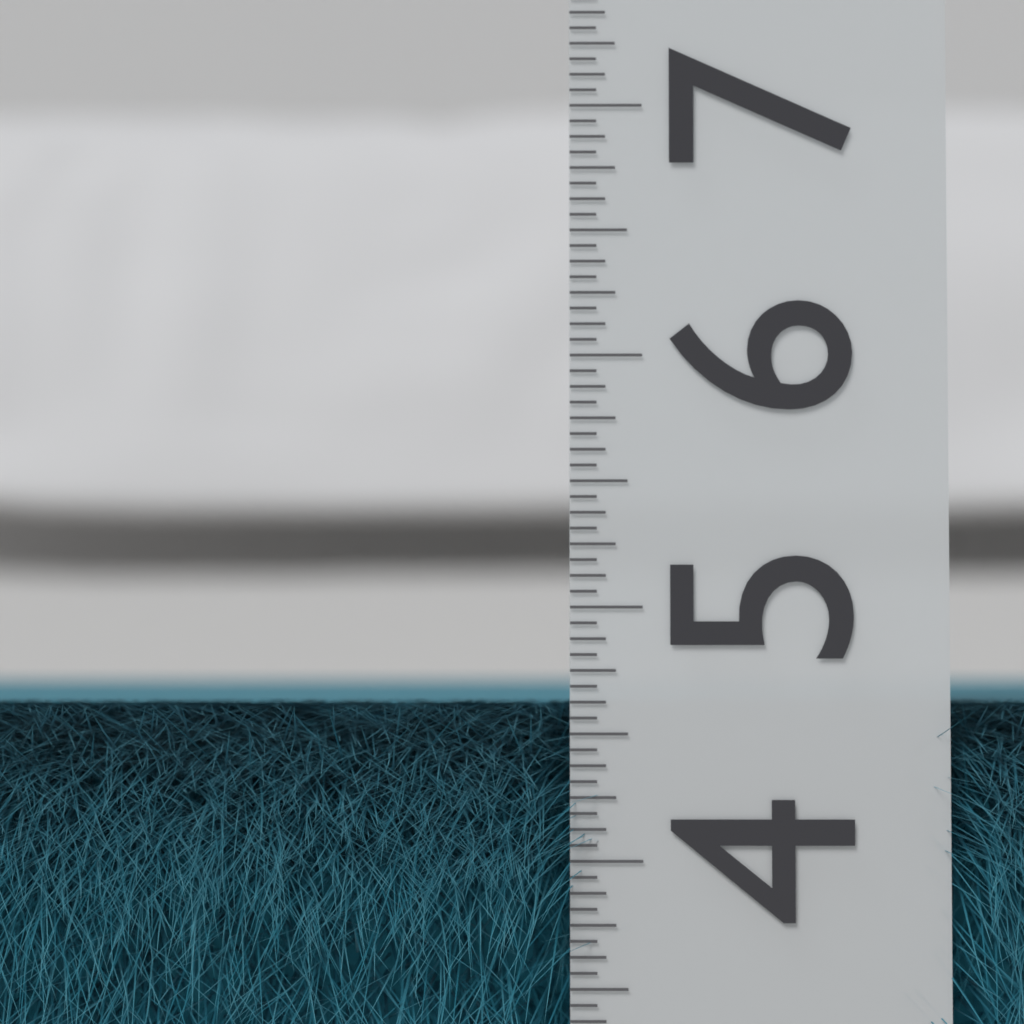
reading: 4.6250 (no unit)
